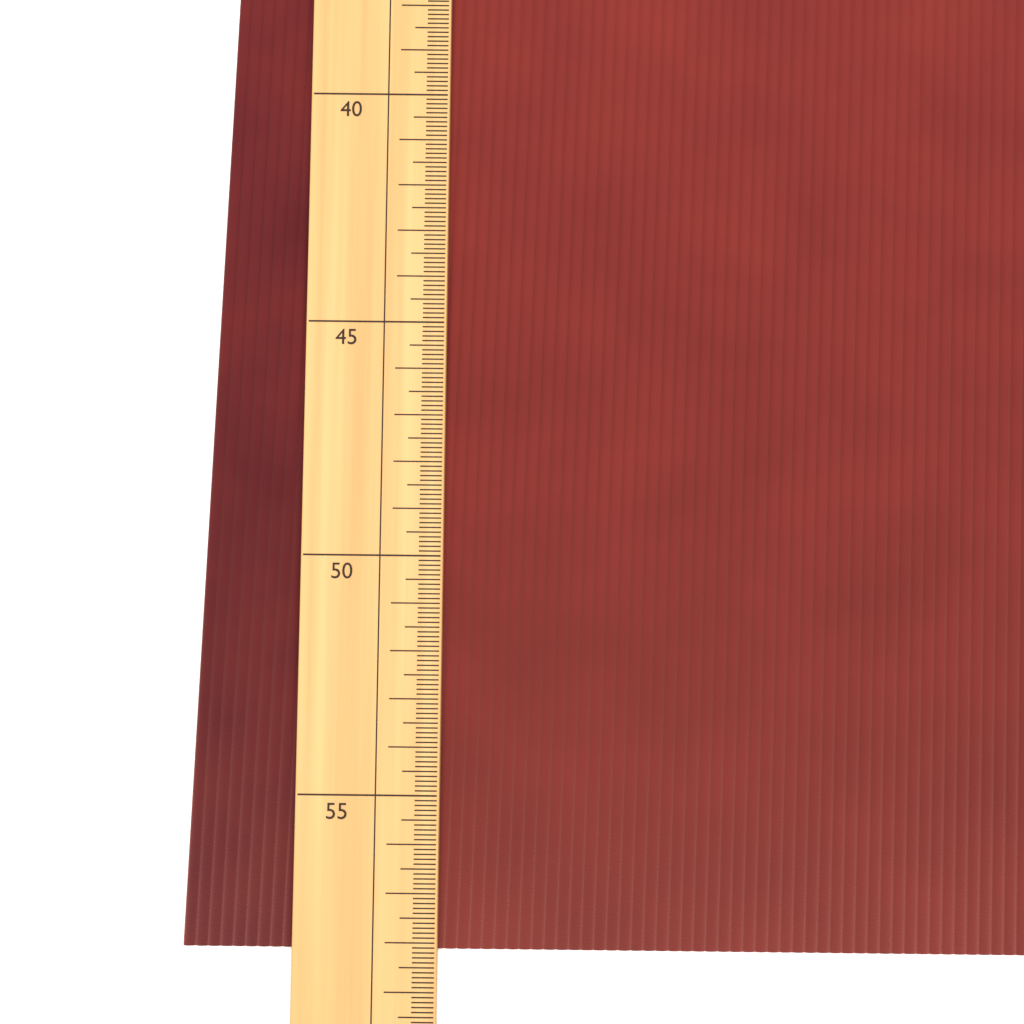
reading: 58.2 (no unit)
